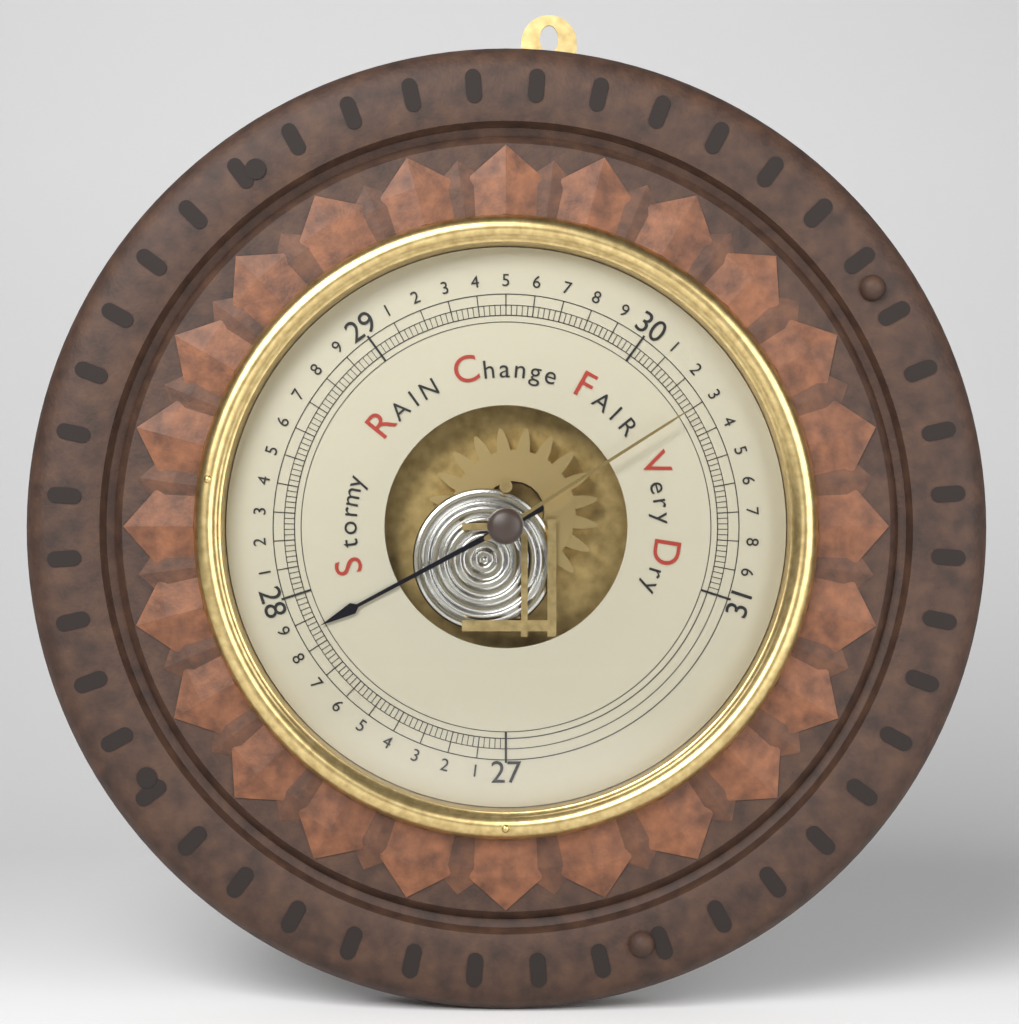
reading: 27.86 inHg
